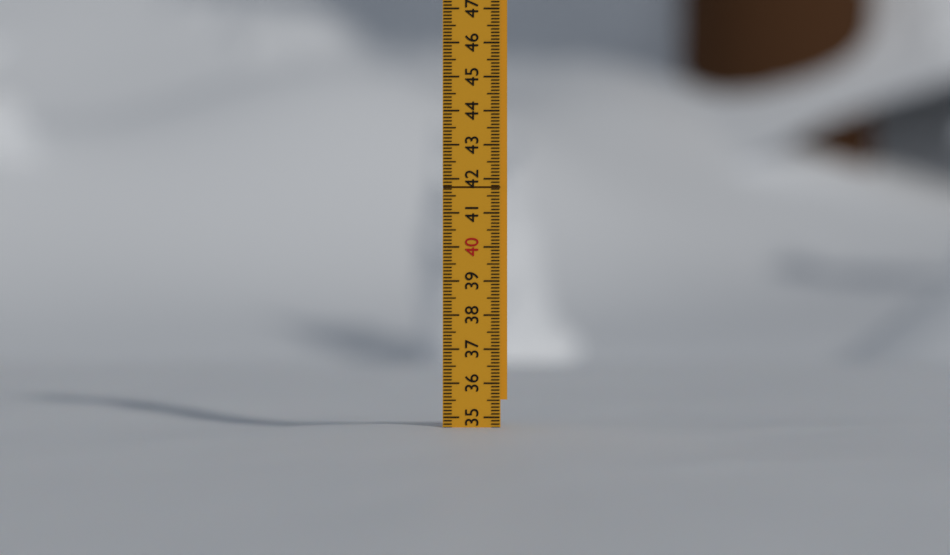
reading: 34.7 (no unit)
